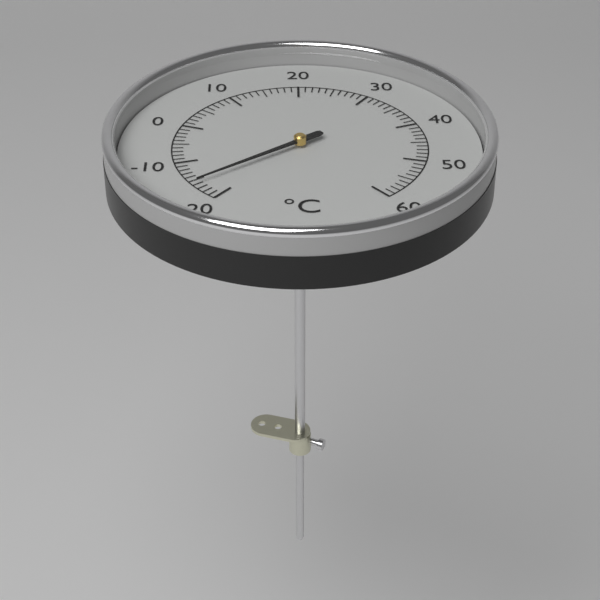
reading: -16 °C
